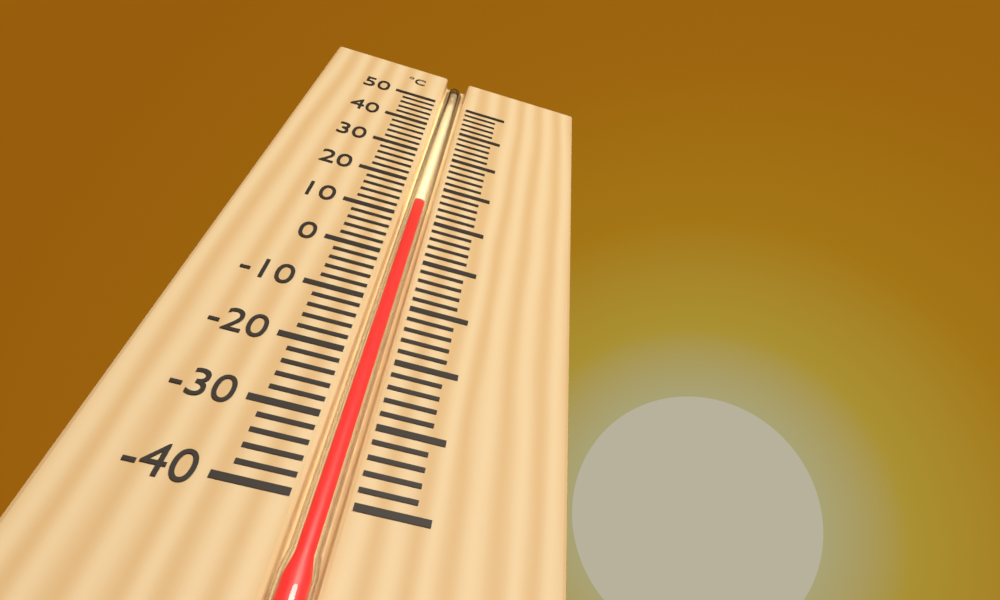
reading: 14 °C
